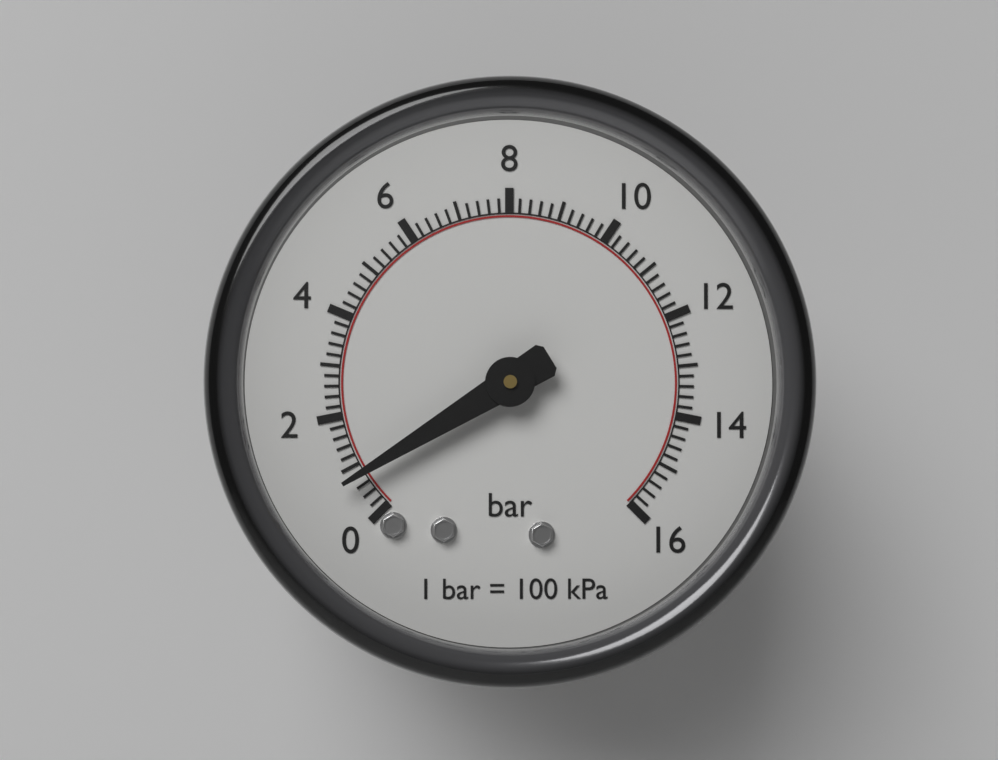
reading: 0.8 bar
